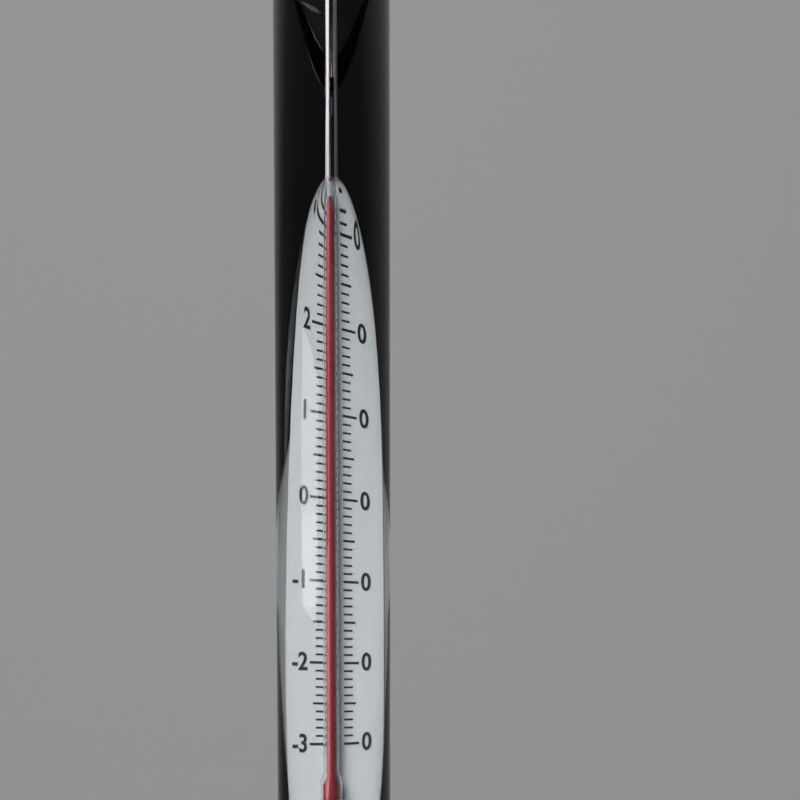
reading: 33 °C
